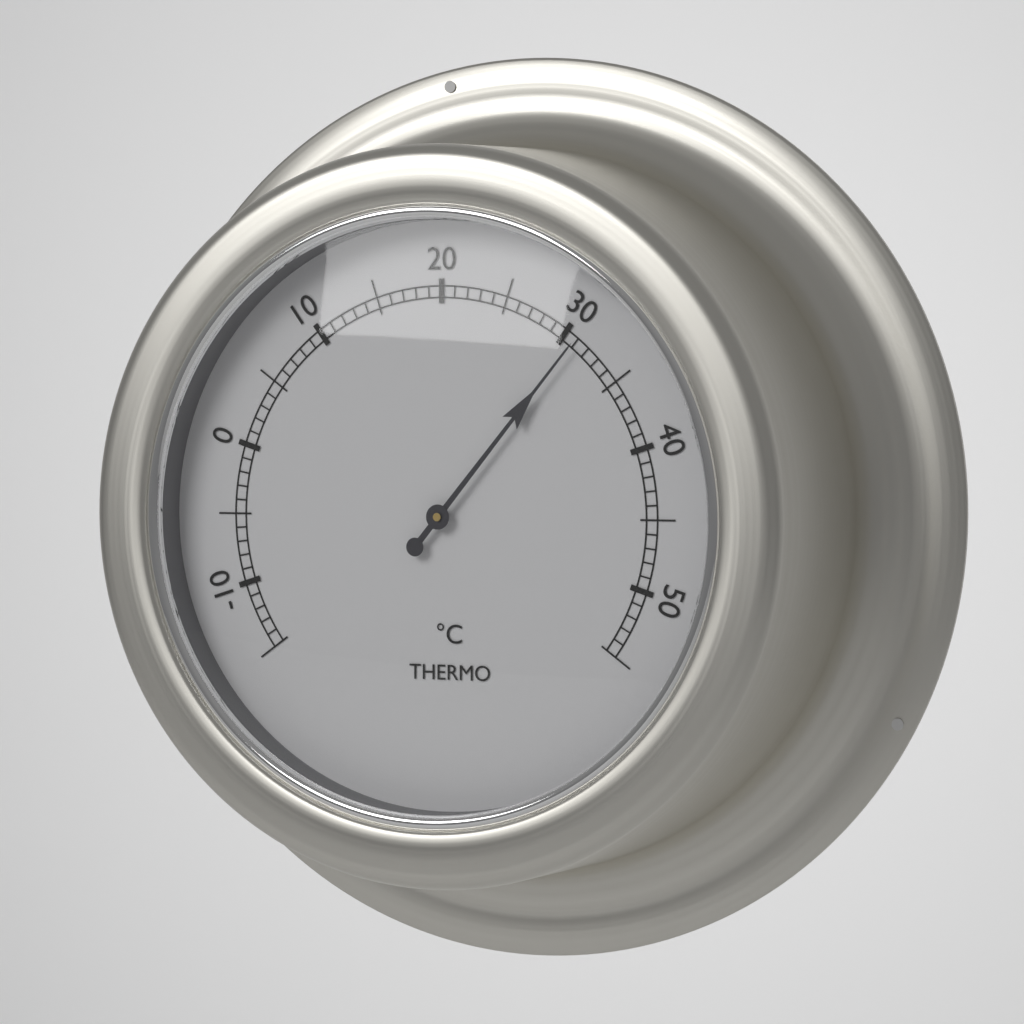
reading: 31 °C
